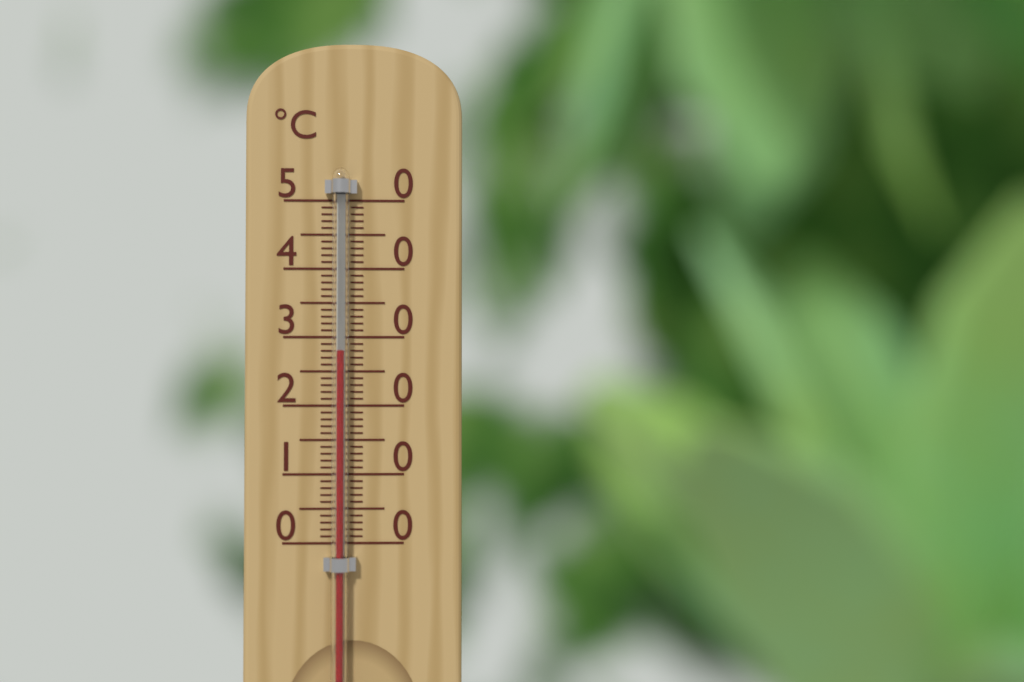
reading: 28 °C
